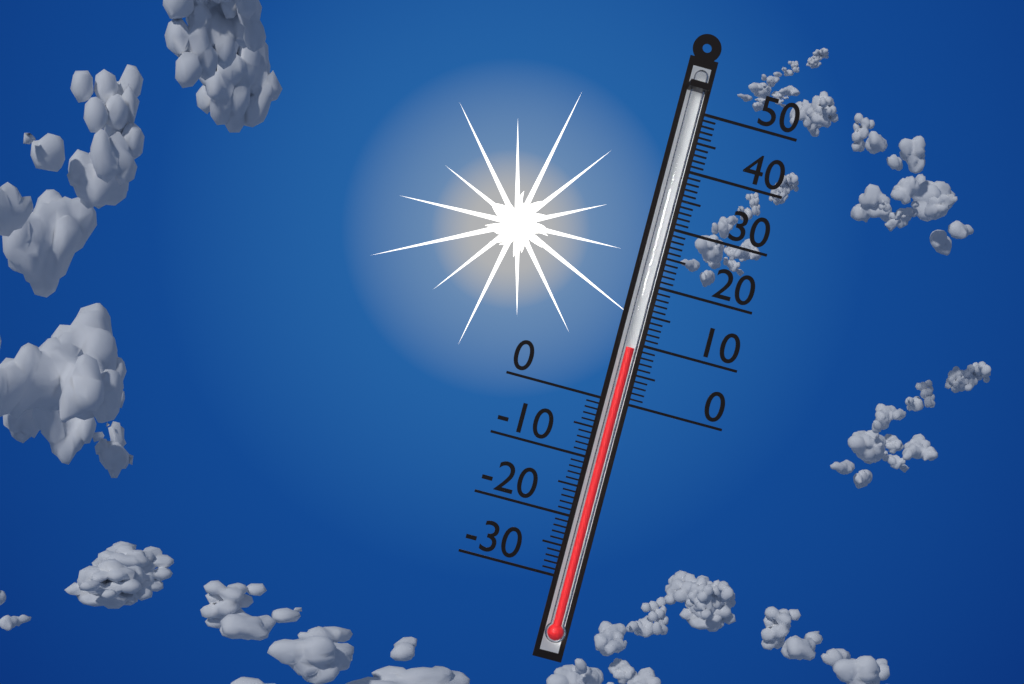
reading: 9 (no unit)
